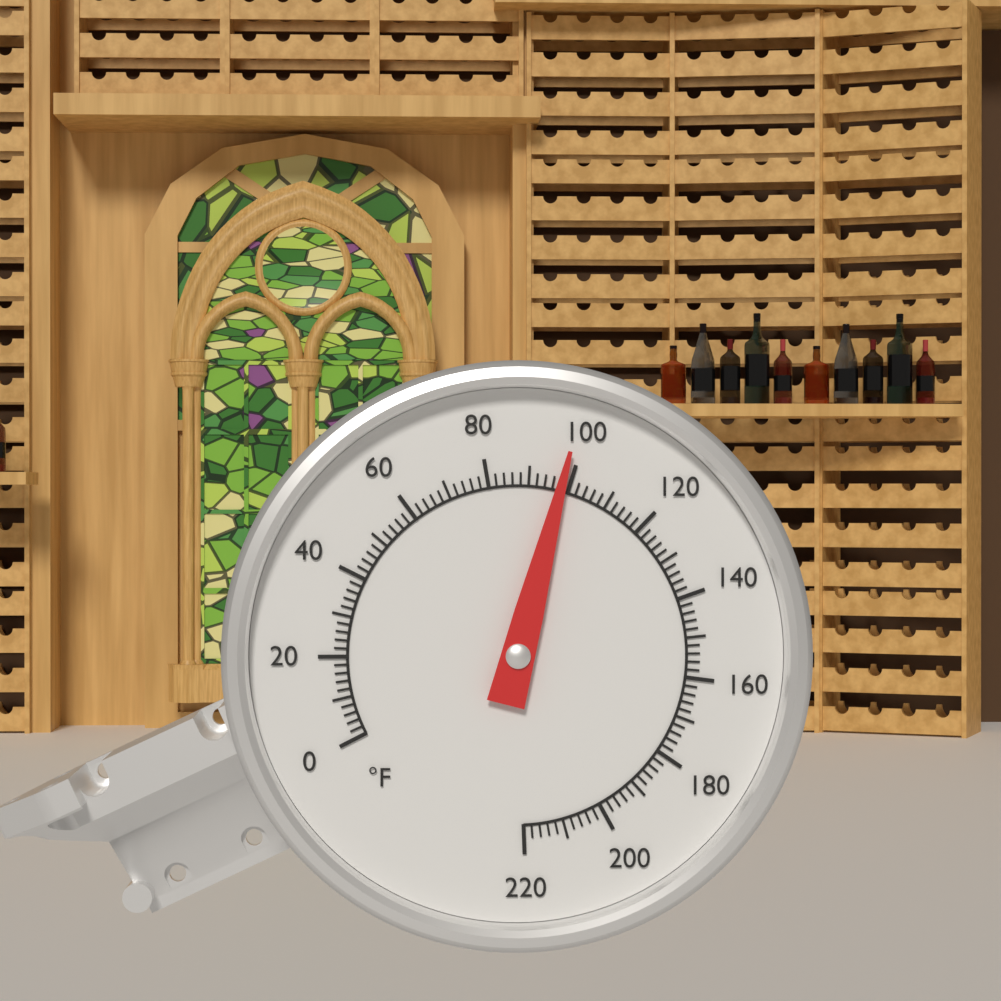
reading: 98 °F
